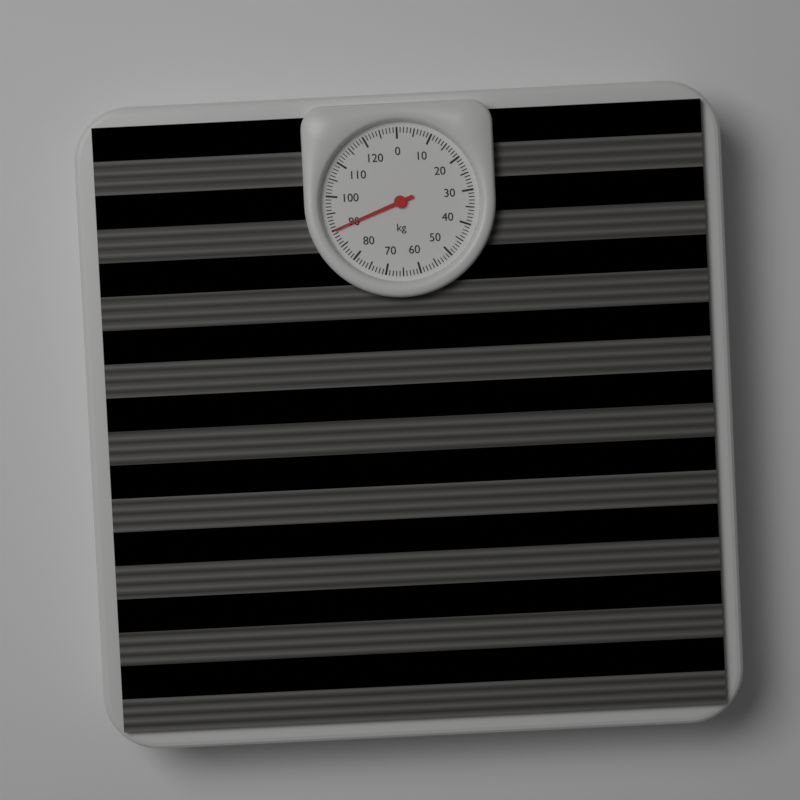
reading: 90 kg
